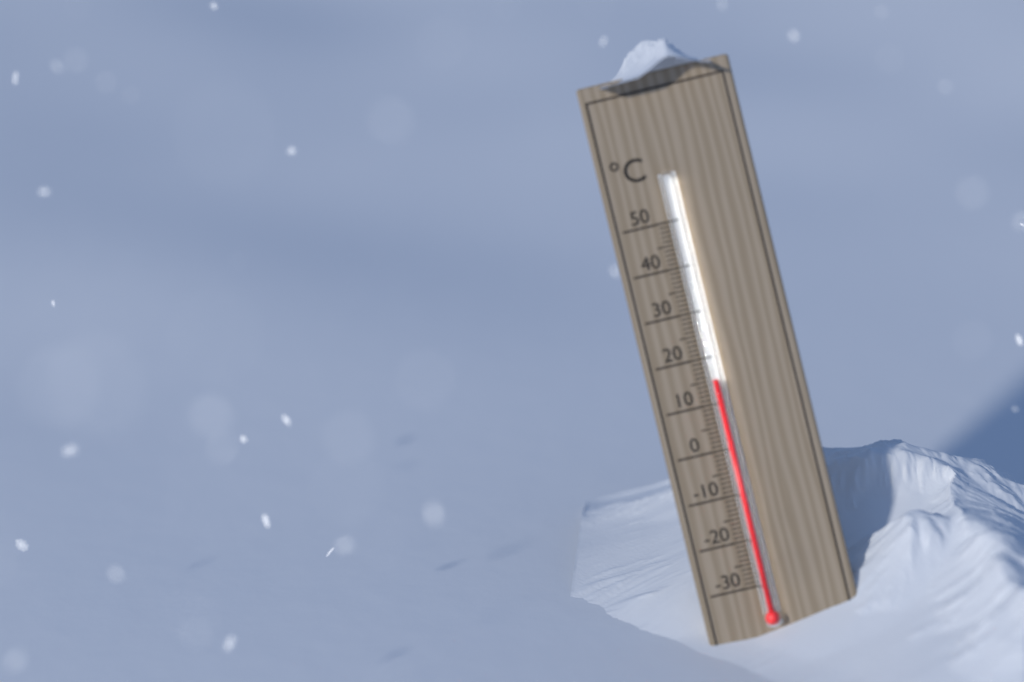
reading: 15 °C
